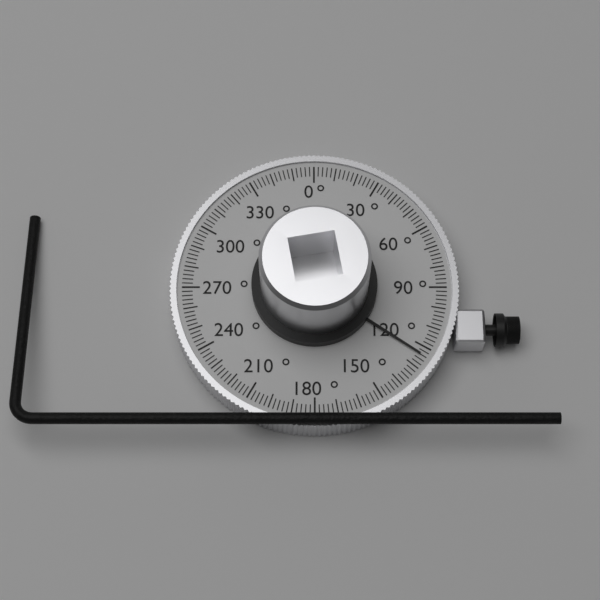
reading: 124 °
